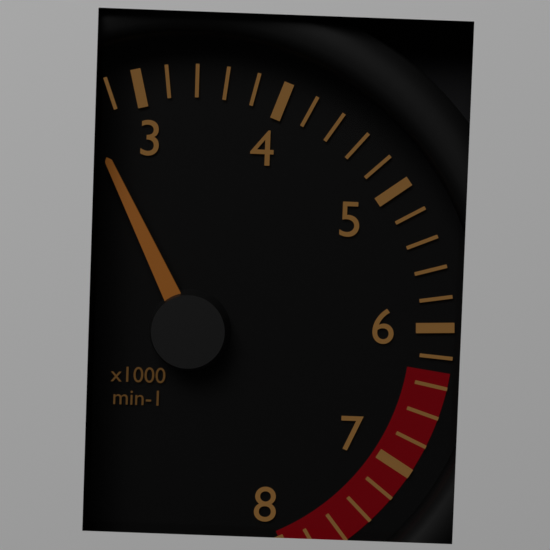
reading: 2600 min-1
